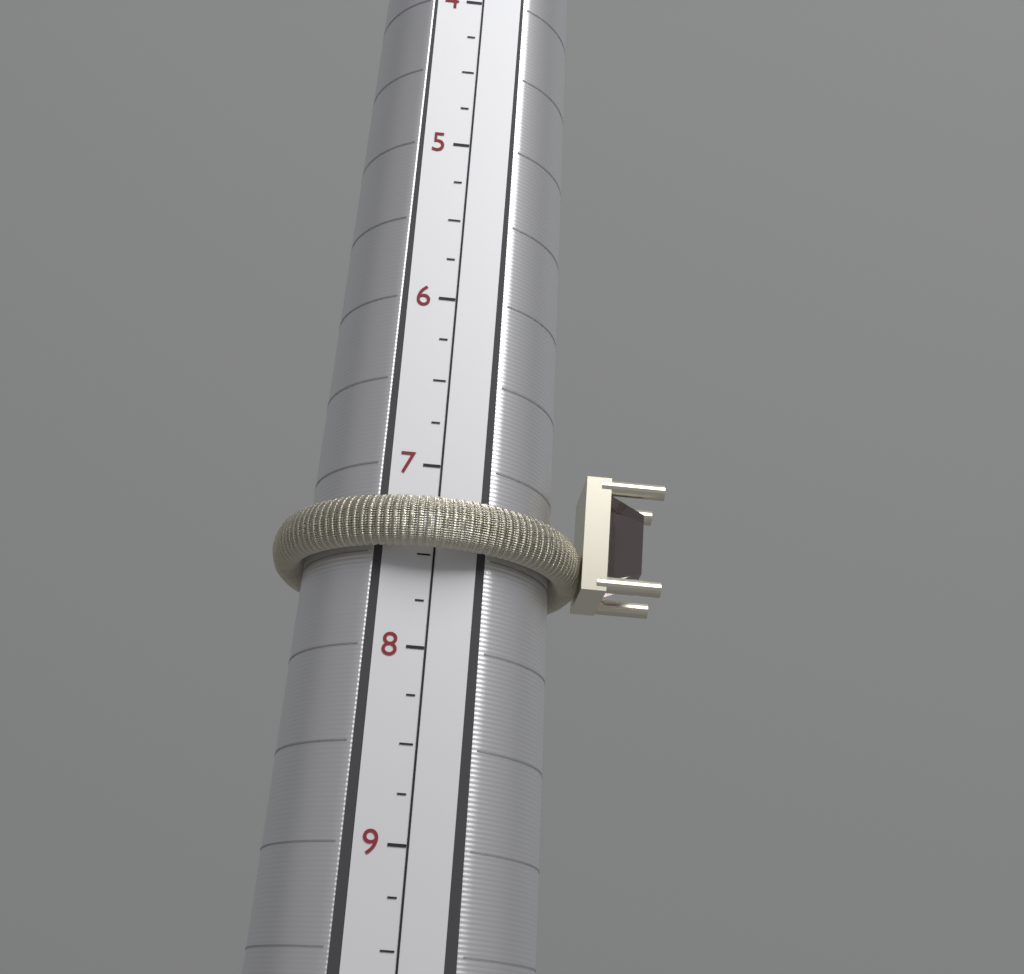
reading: 7.50 (no unit)
